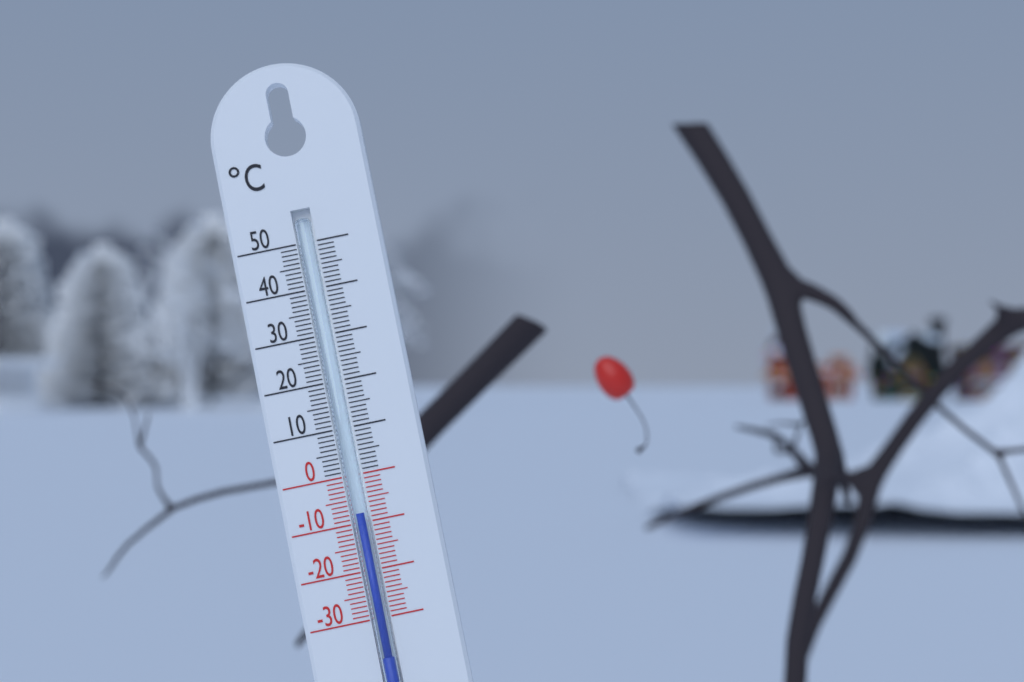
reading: -8 °C
